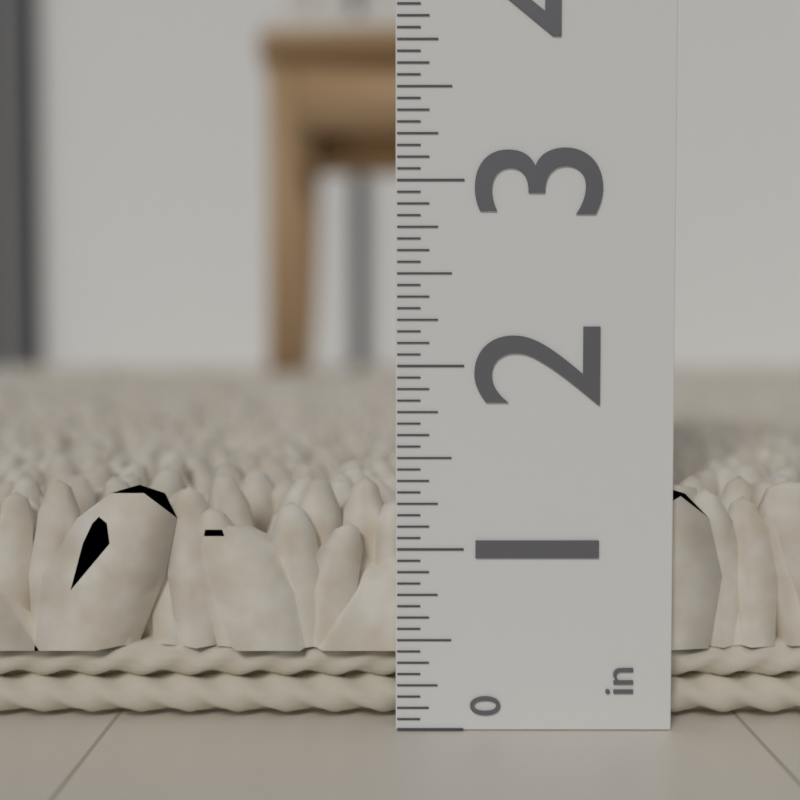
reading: 1.3750 in
